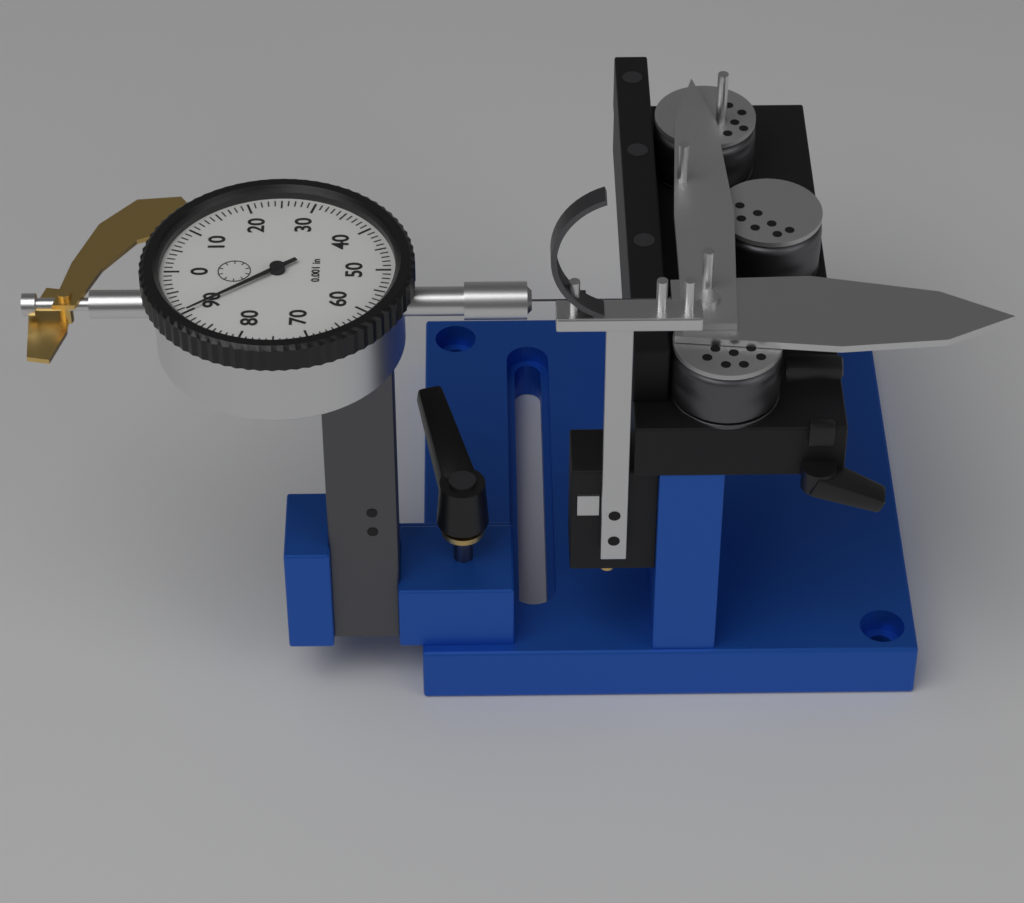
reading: 0.090 in
